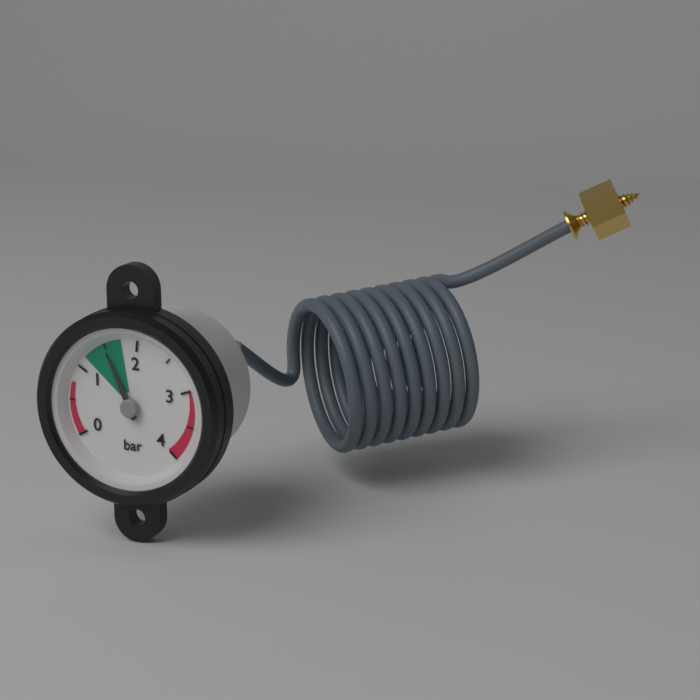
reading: 1.5 bar
